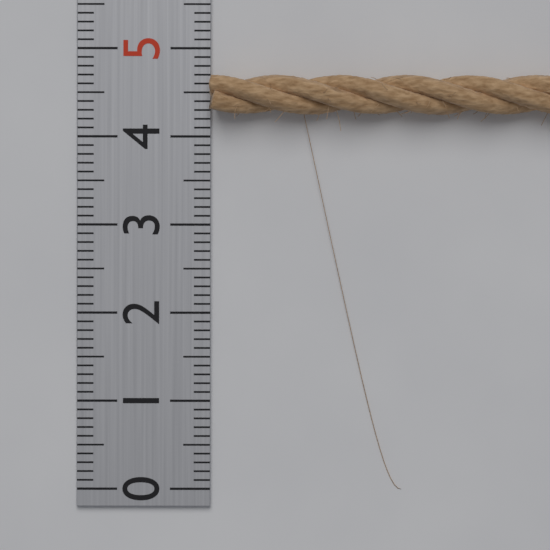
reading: 4.7 (no unit)
